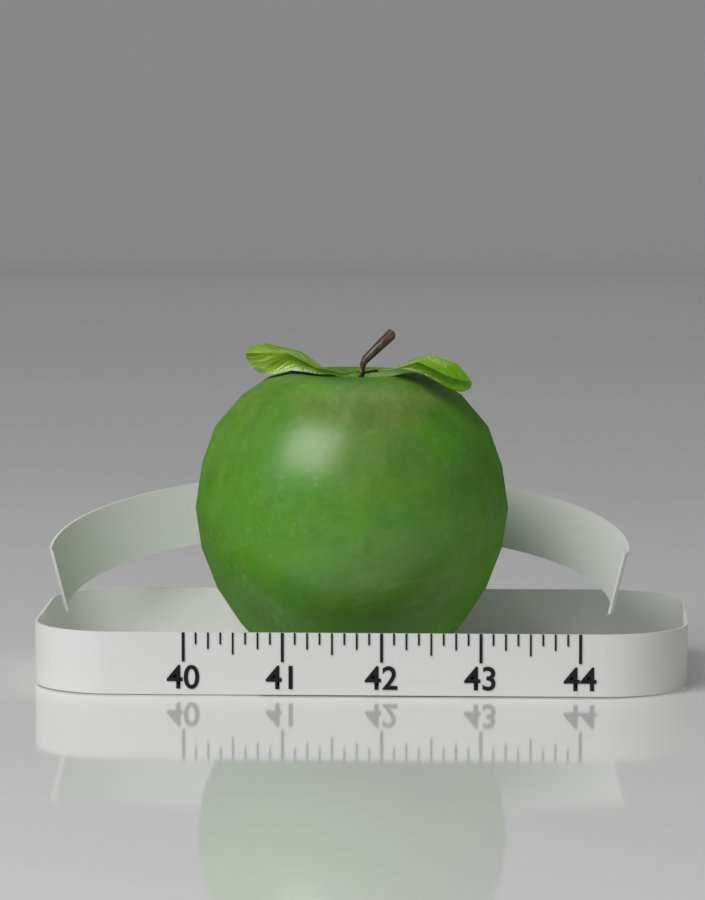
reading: 43.250 (no unit)
